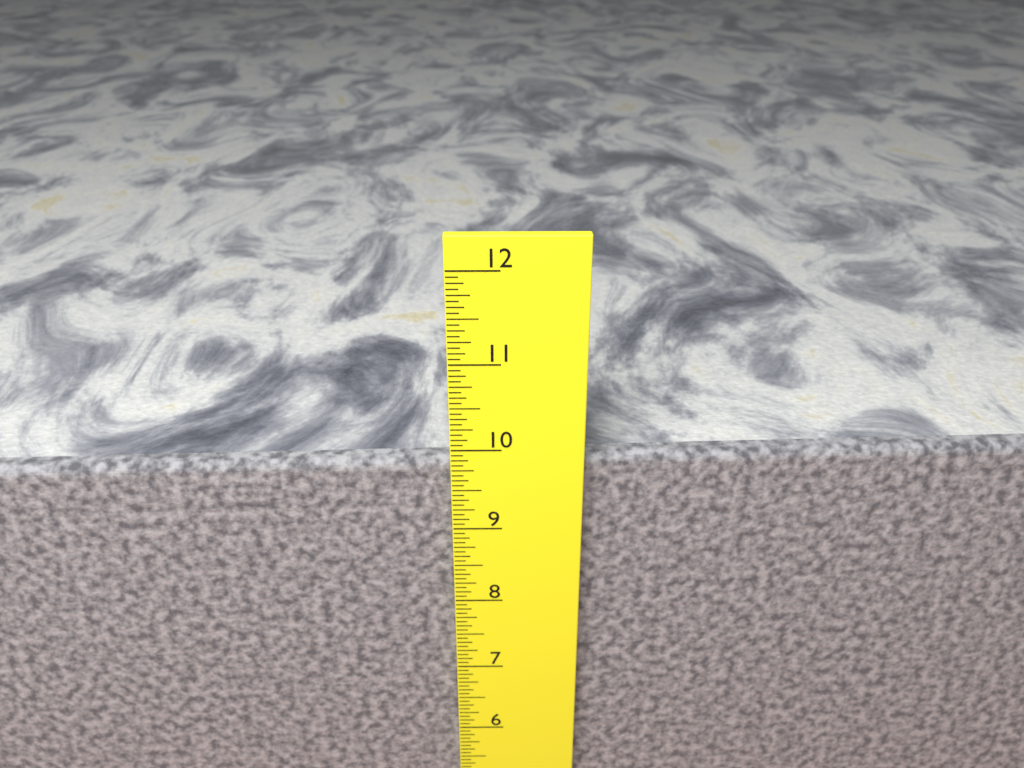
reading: 9.8125 in
